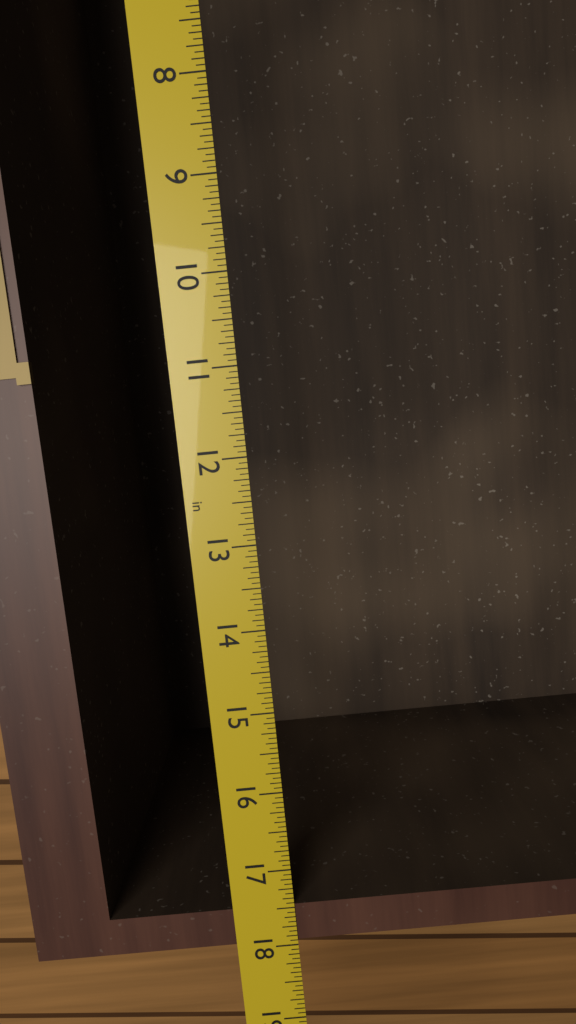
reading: 17.9375 in
